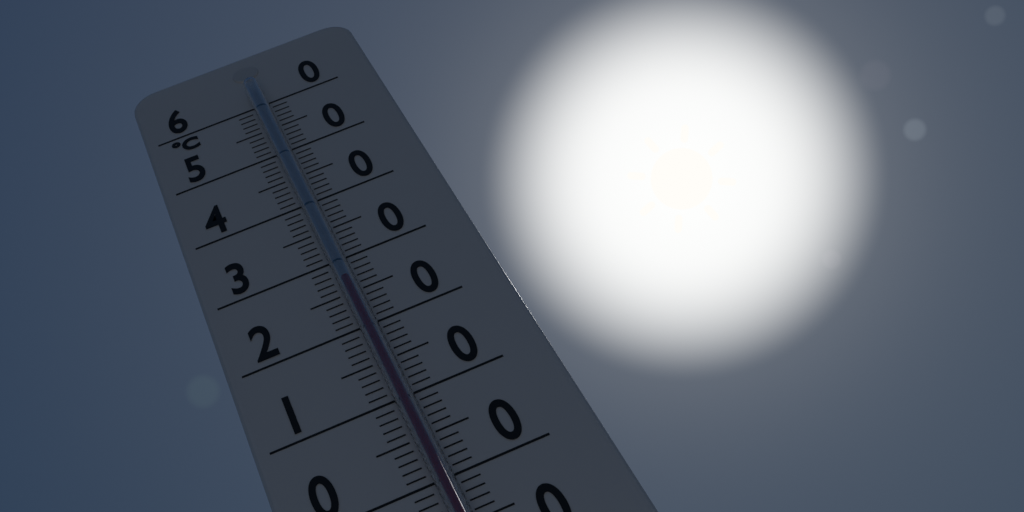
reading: 26 °C
